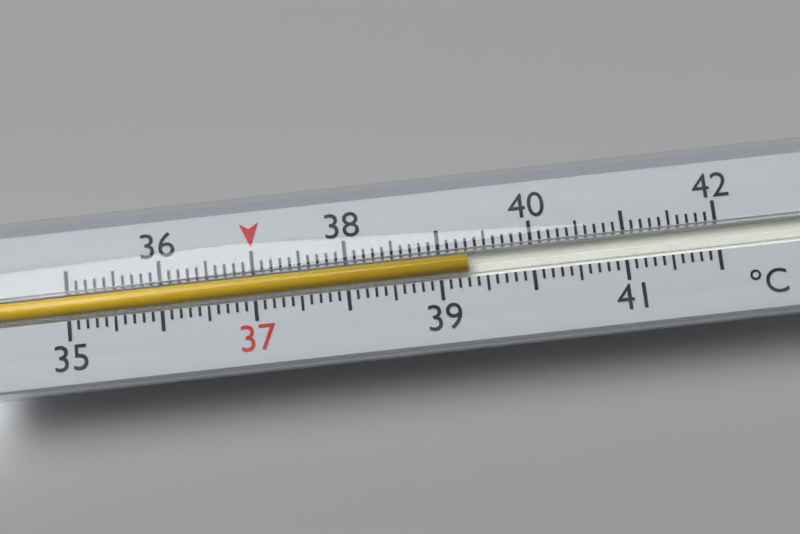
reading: 39.3 °C
